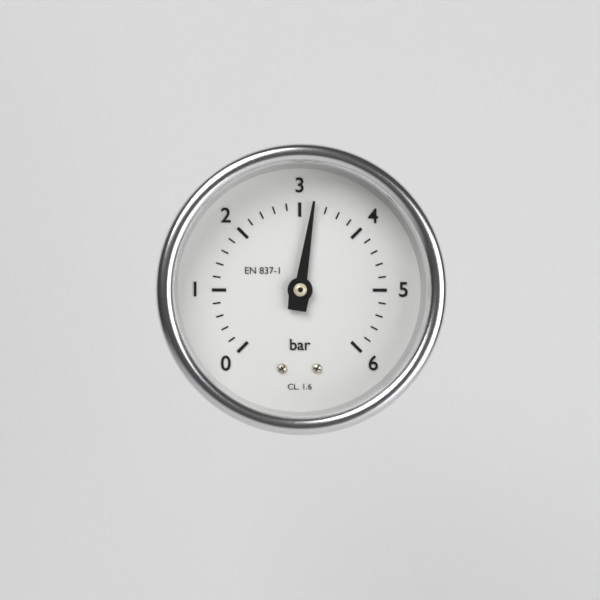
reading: 3.2 bar
